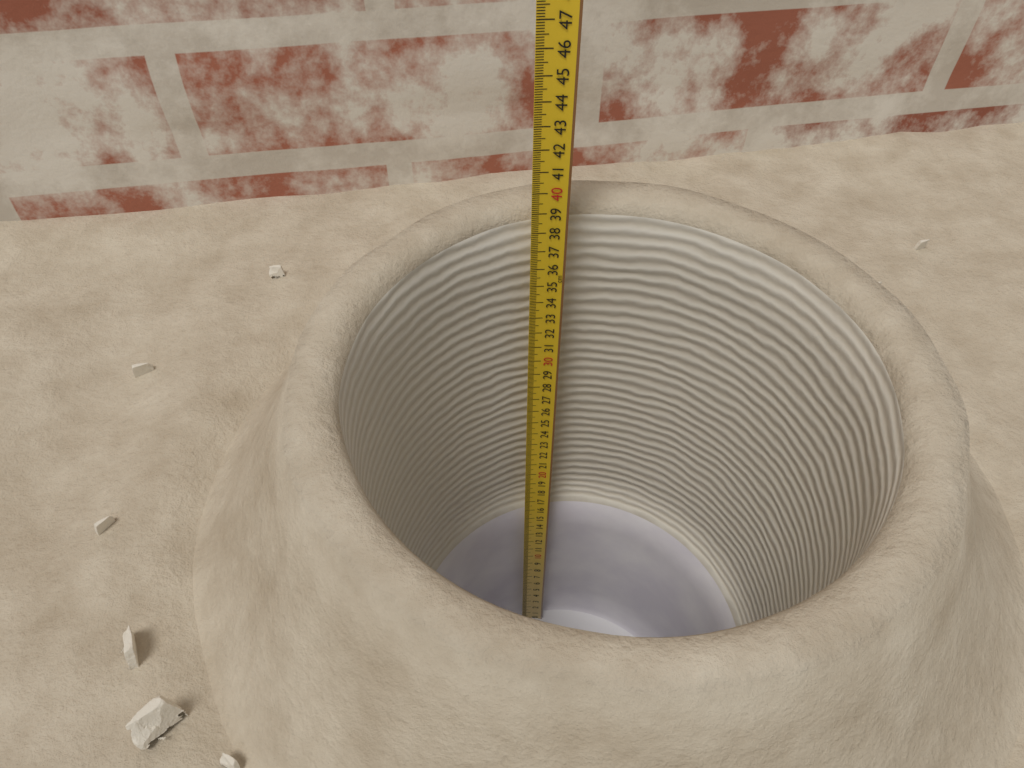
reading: 38.7 cm
